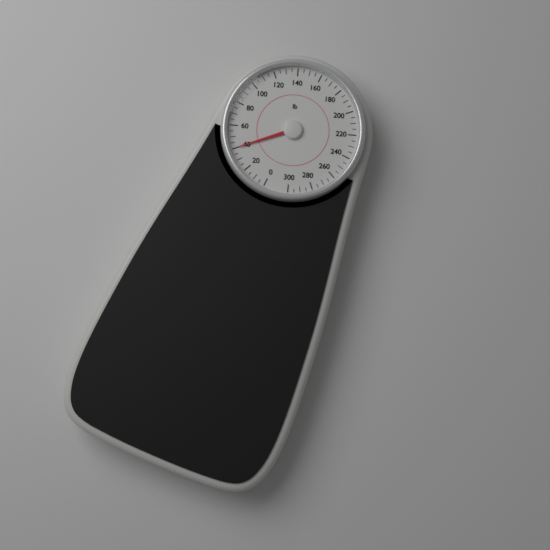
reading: 40 lb
